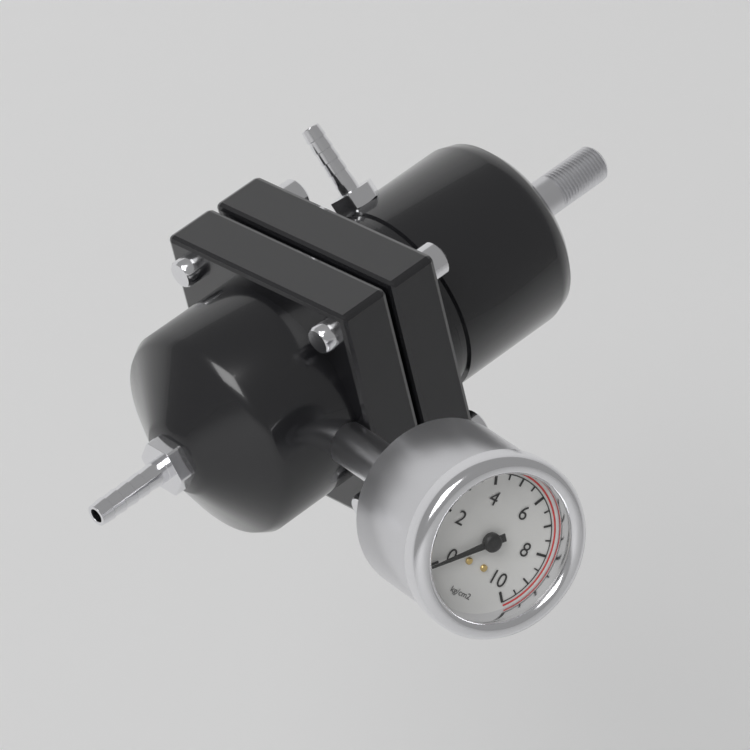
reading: 0.0 kg/cm²
